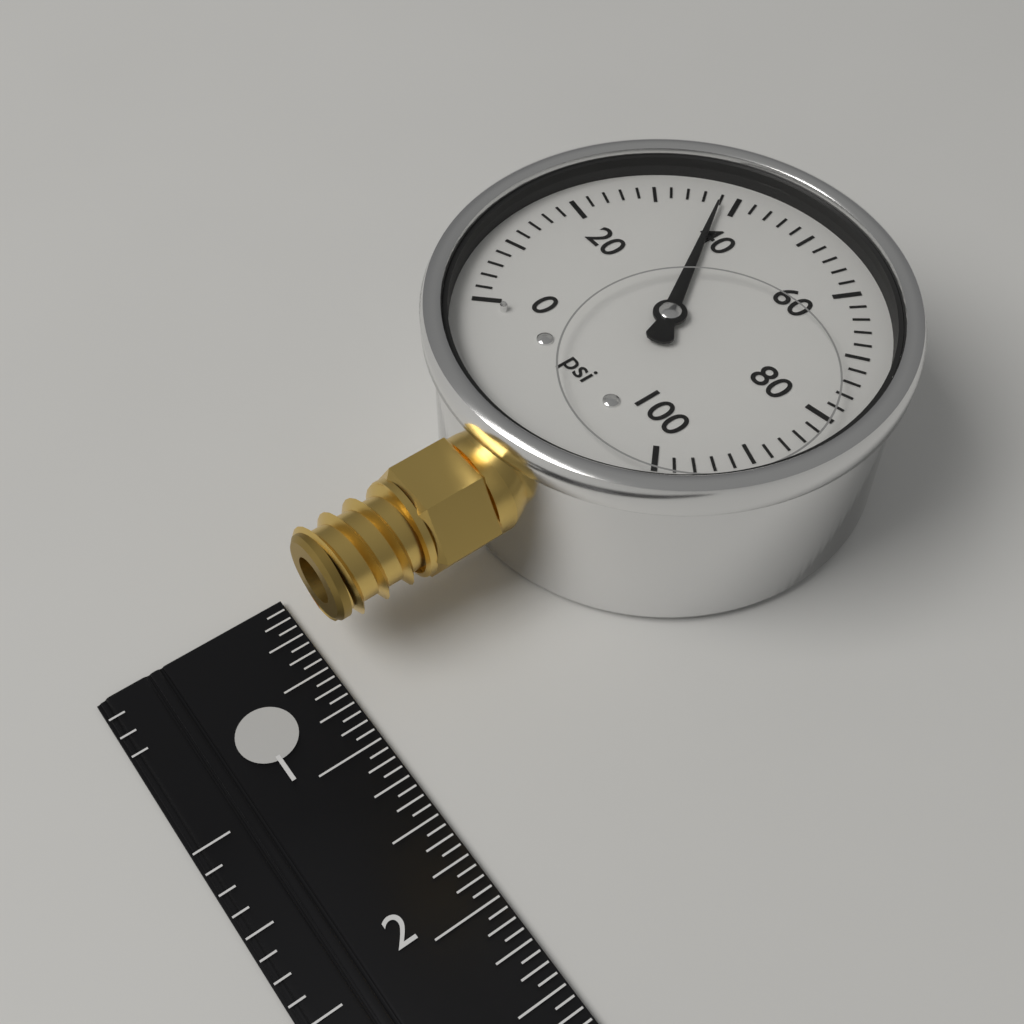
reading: 38 psi
